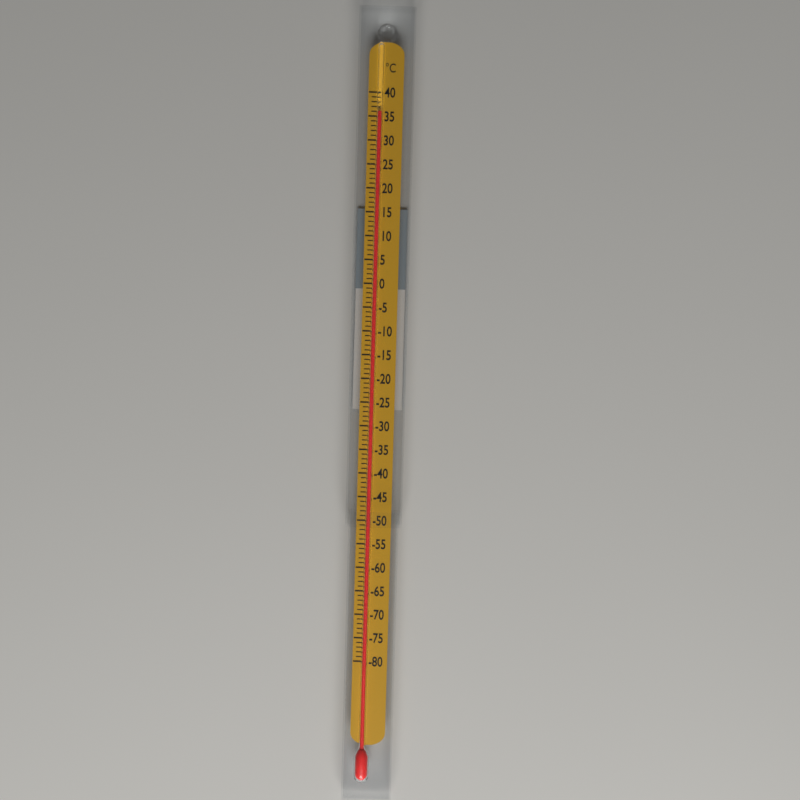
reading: 36 °C
